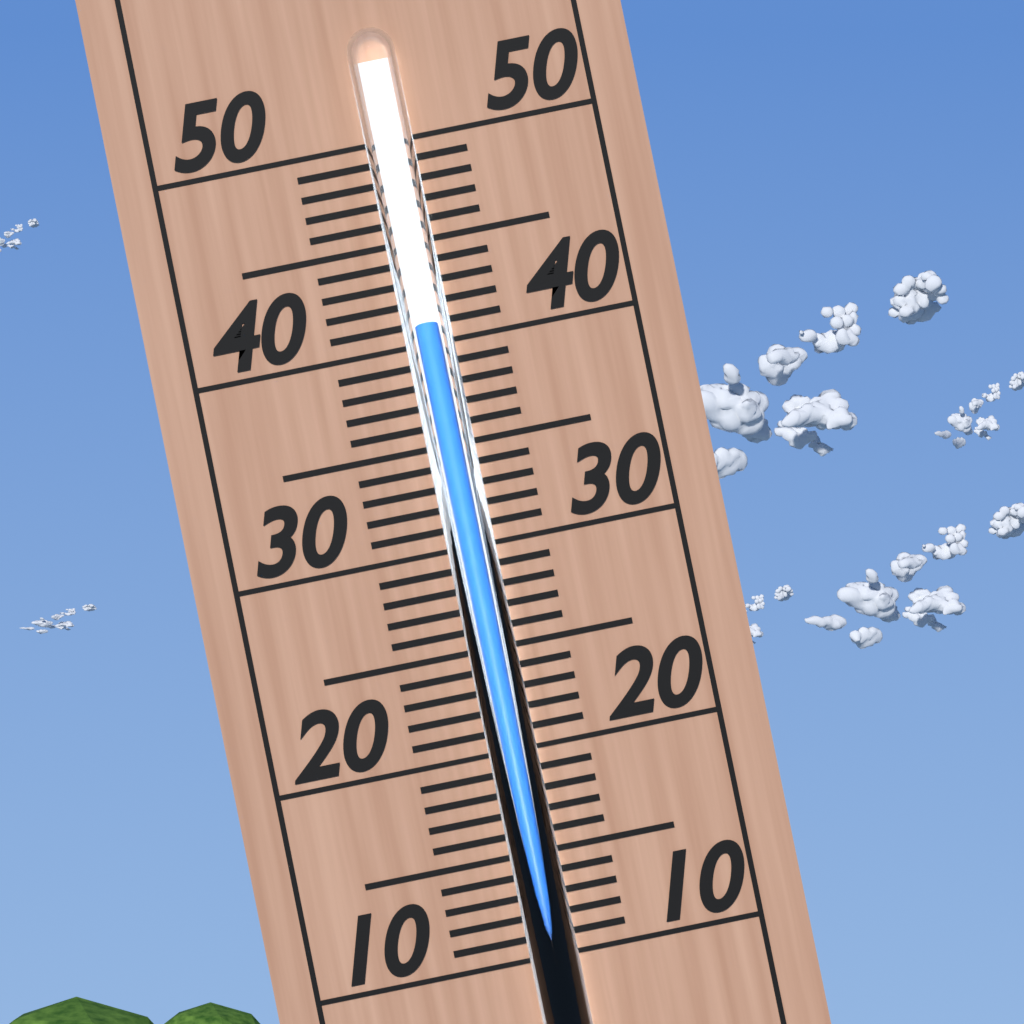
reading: 41 (no unit)
